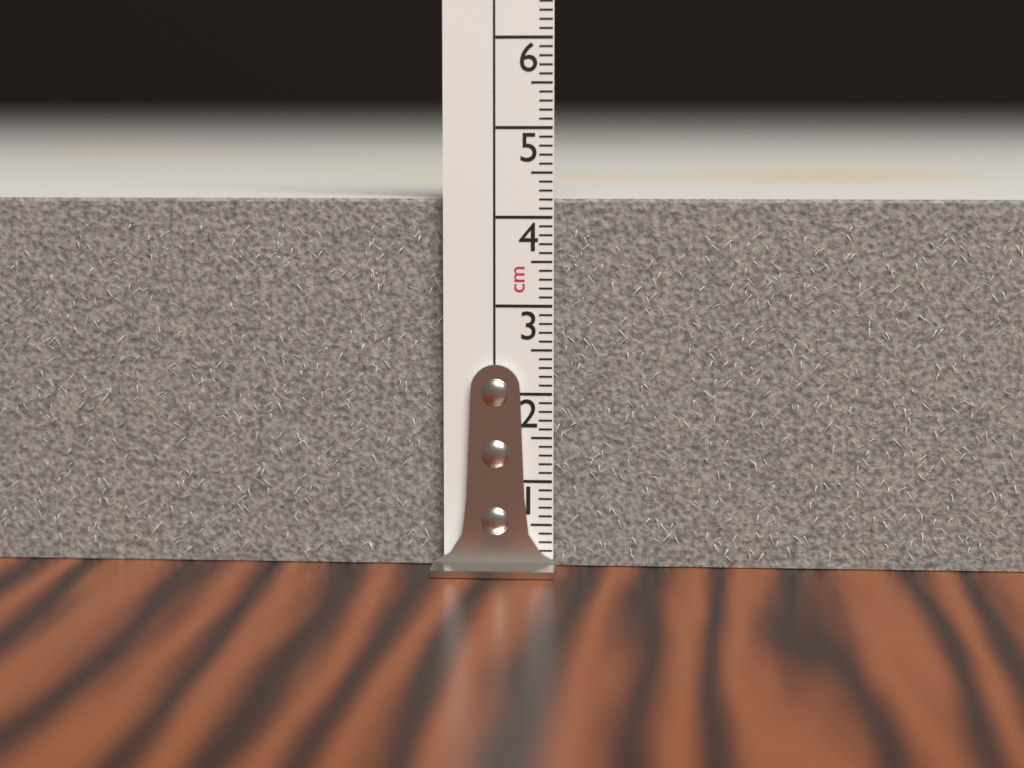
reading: 4.2 cm
